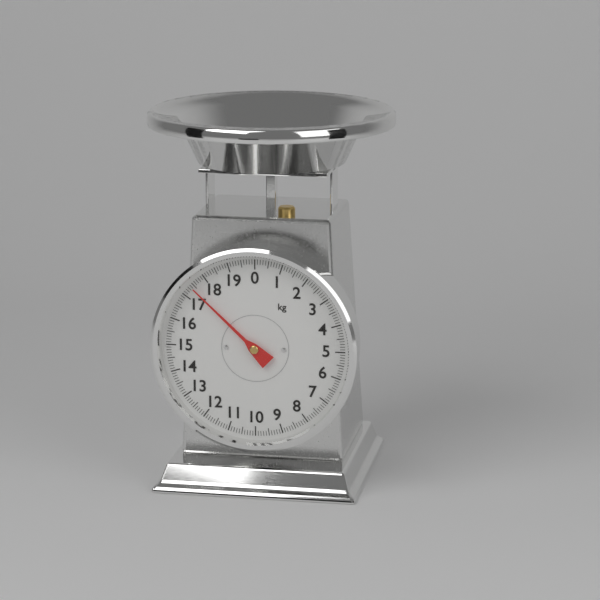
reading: 17.4 kg
